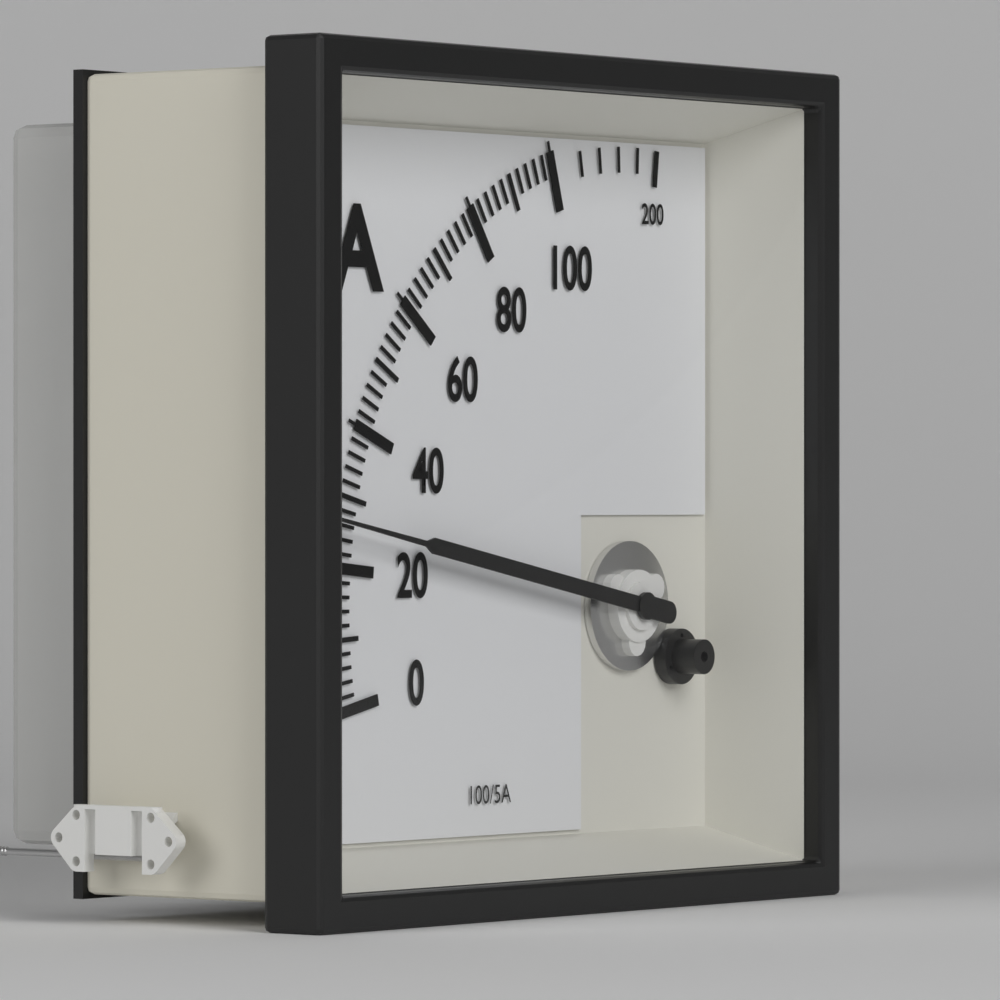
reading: 26 A
